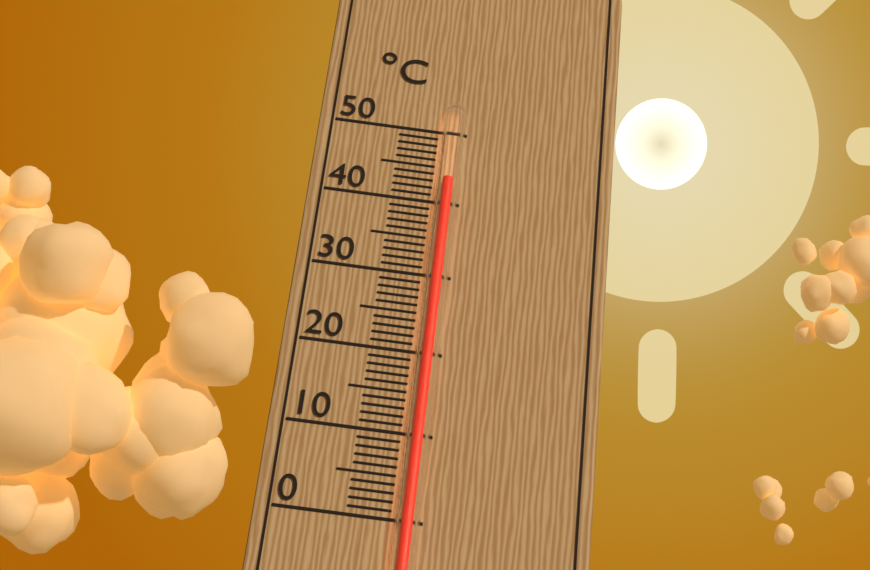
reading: 43 °C
